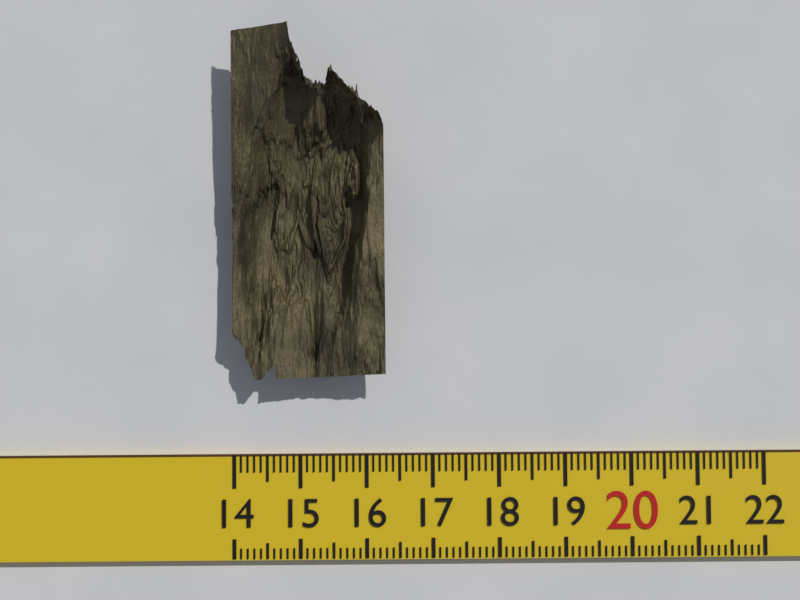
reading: 16.3 (no unit)
